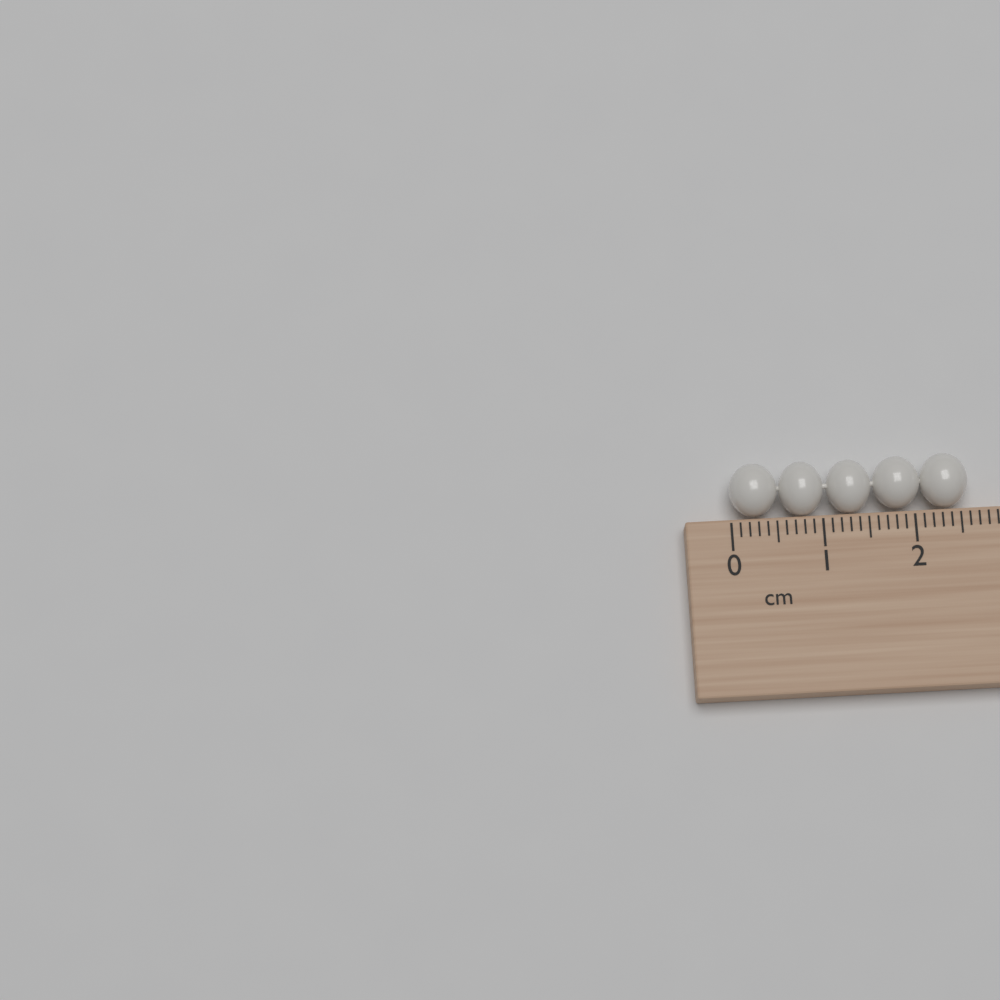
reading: 2.6 cm
